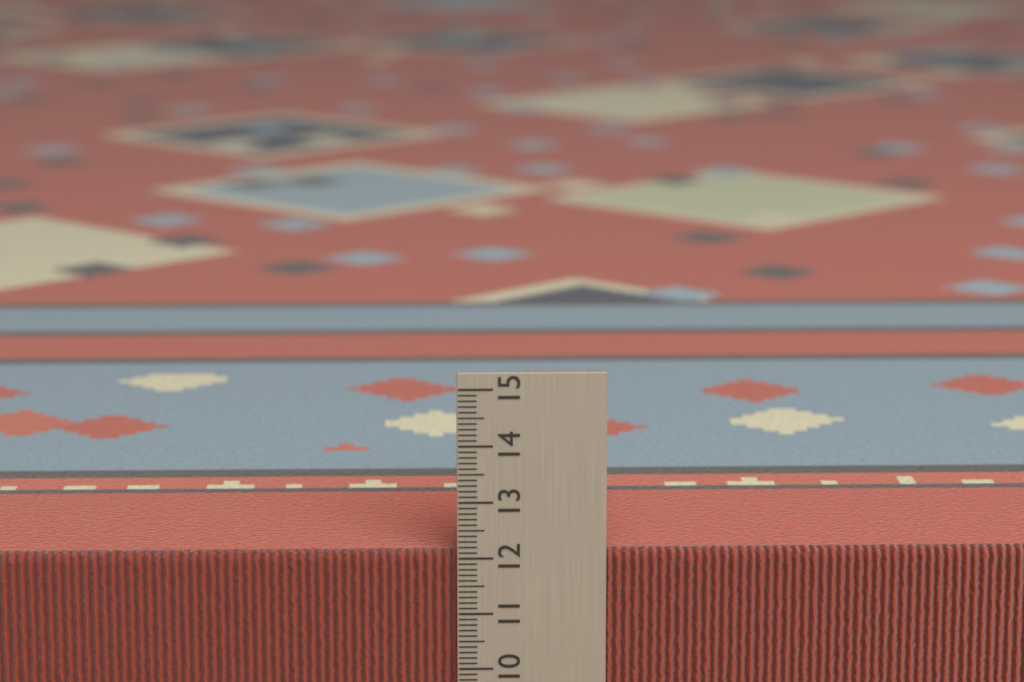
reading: 12.1 cm
